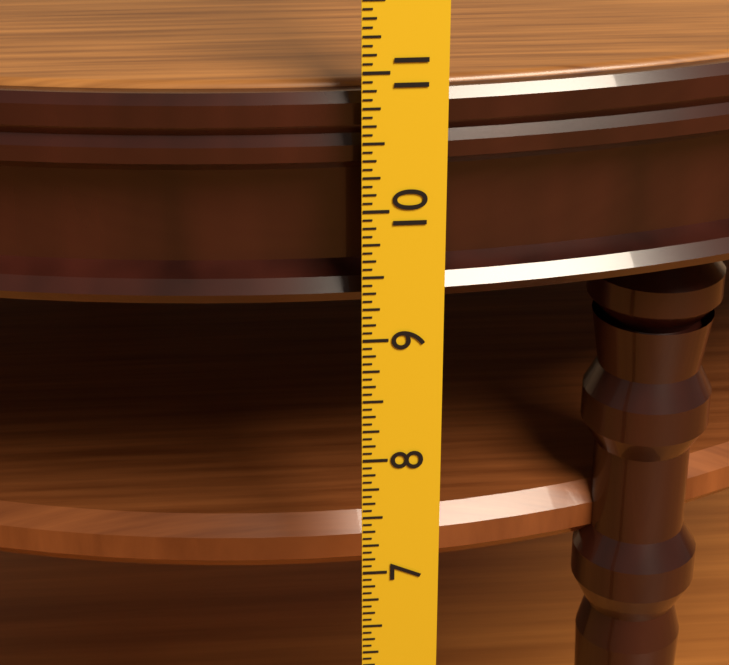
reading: 10.8125 in
